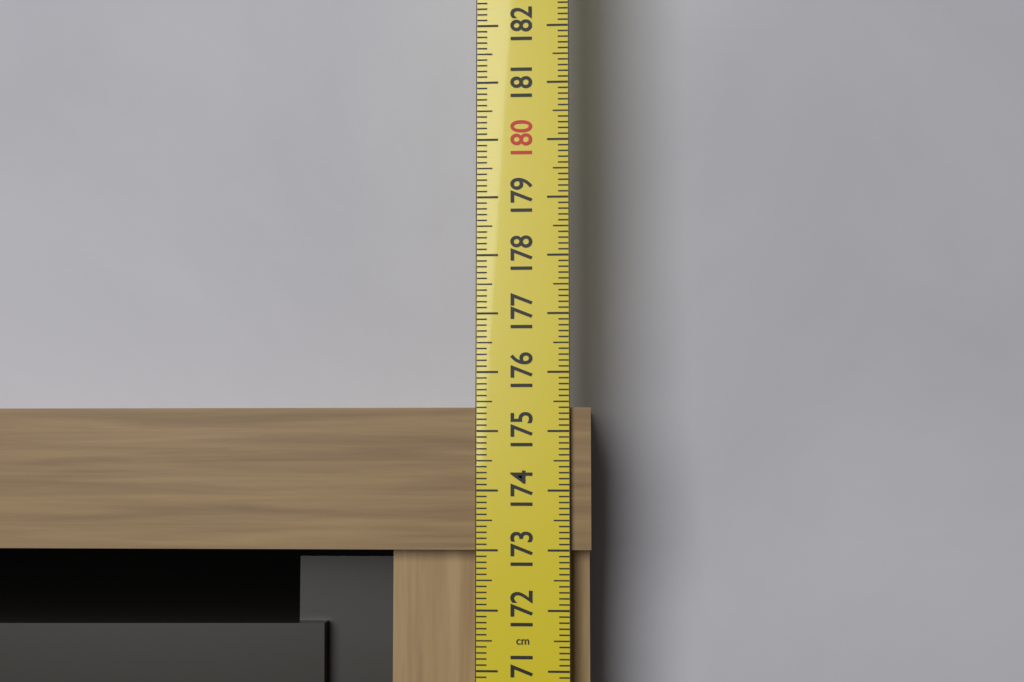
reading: 175.4 cm
